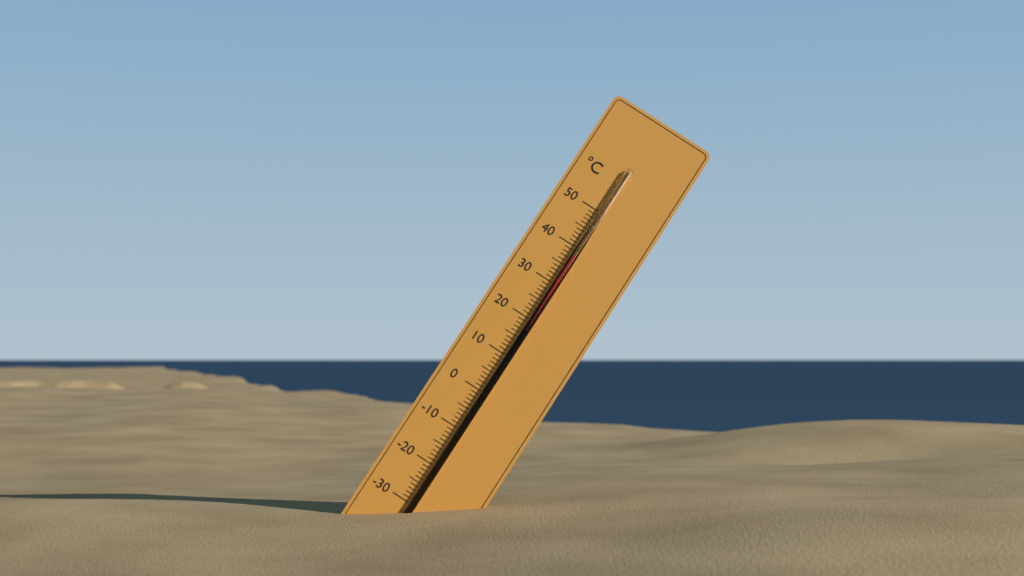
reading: 38 °C
